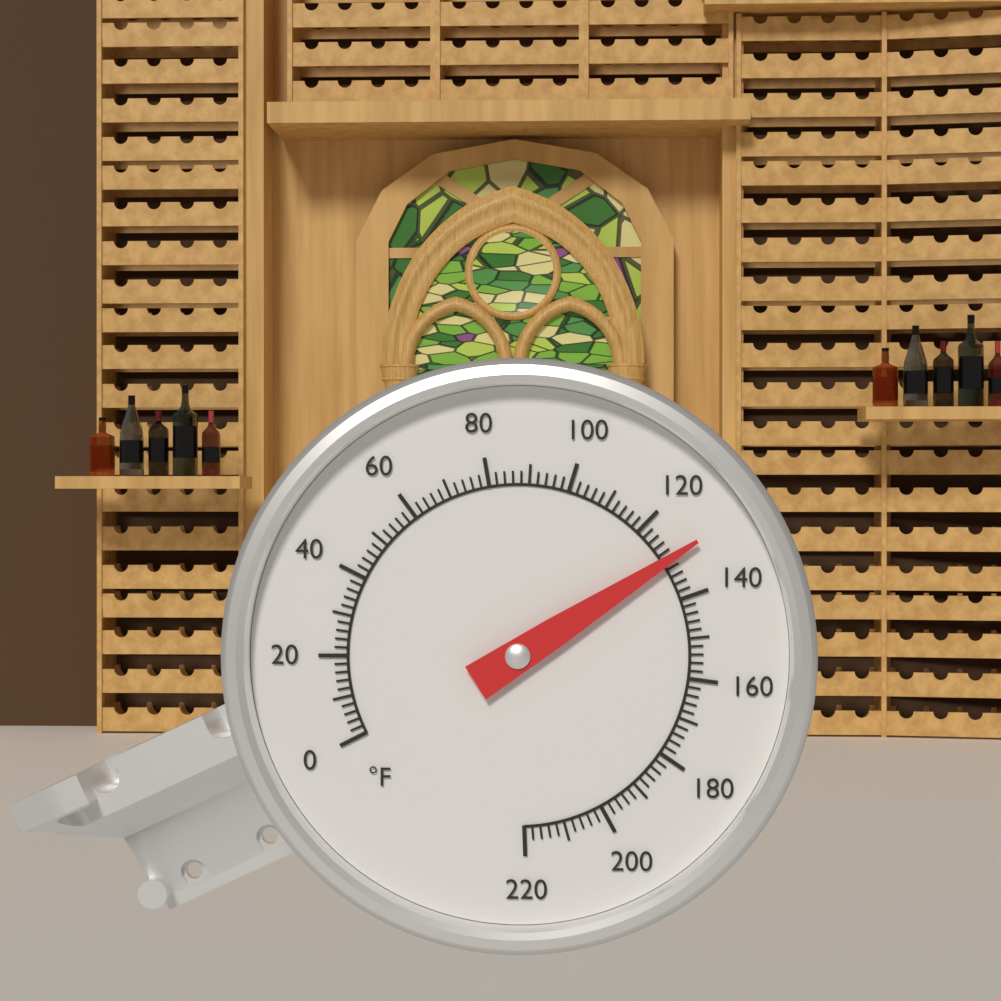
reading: 130 °F
